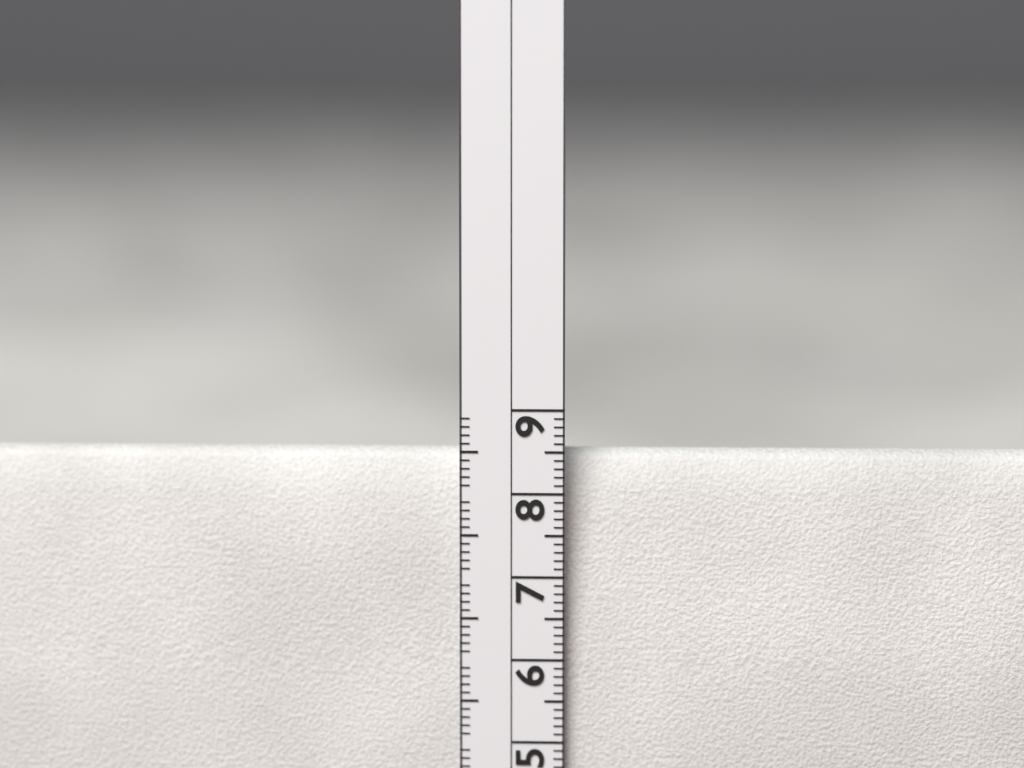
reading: 8.5 cm
